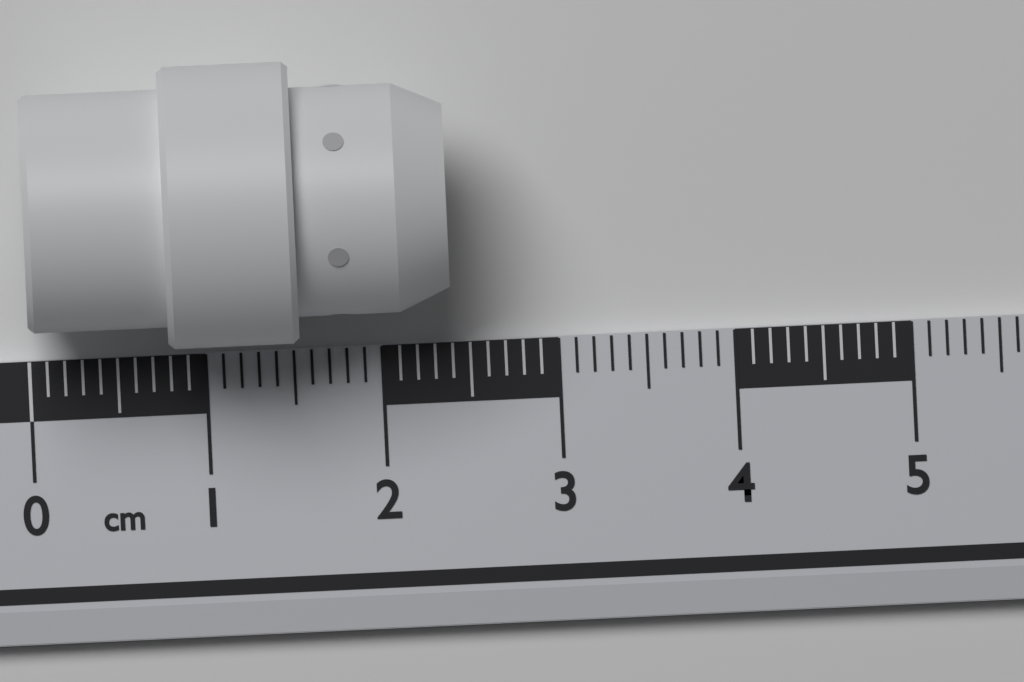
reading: 2.4 cm
